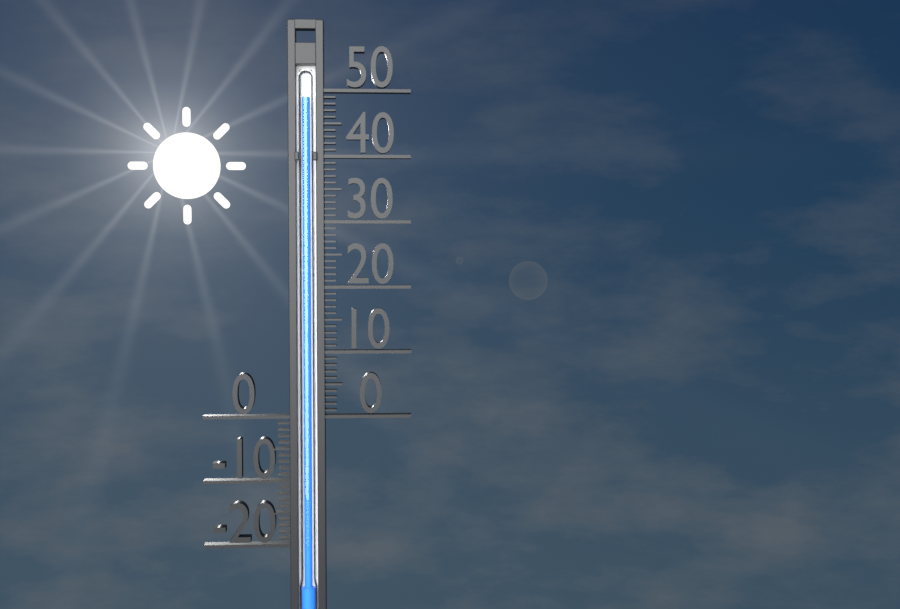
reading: 49 (no unit)
